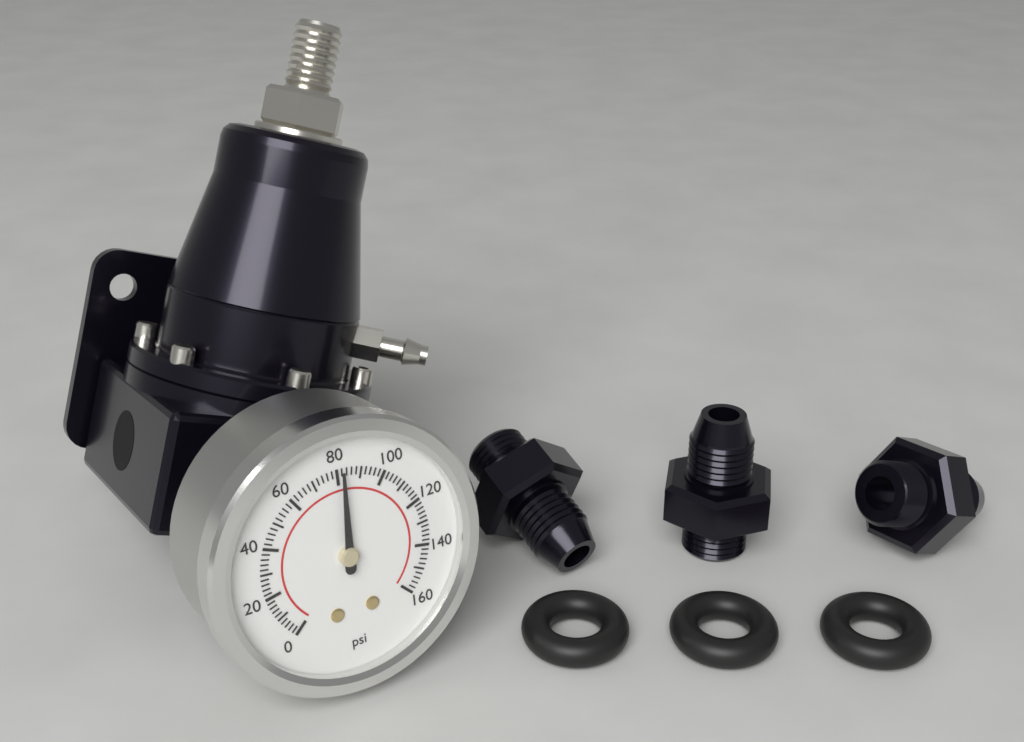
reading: 82 psi
